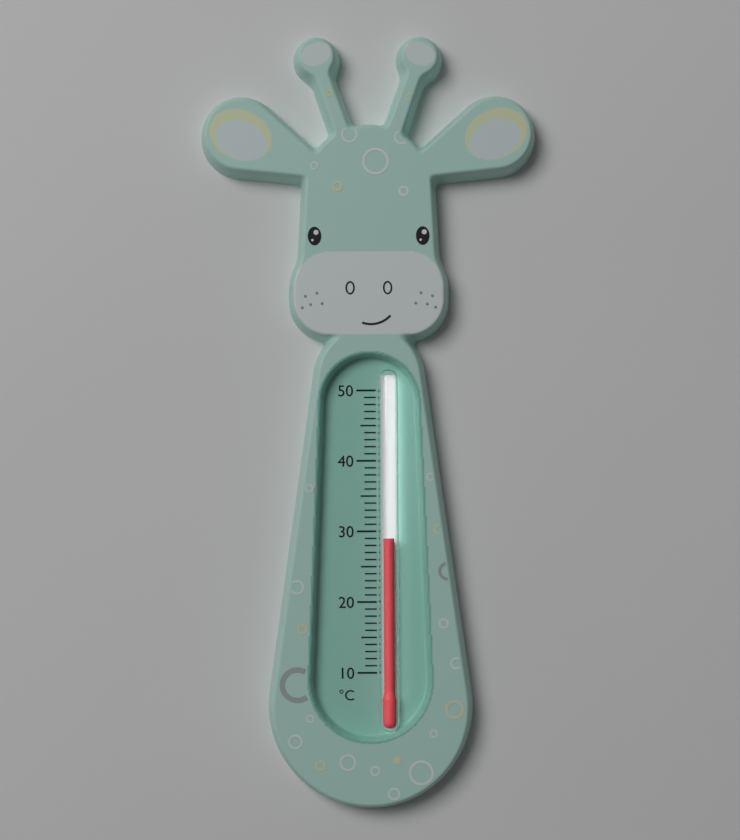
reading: 29 °C
